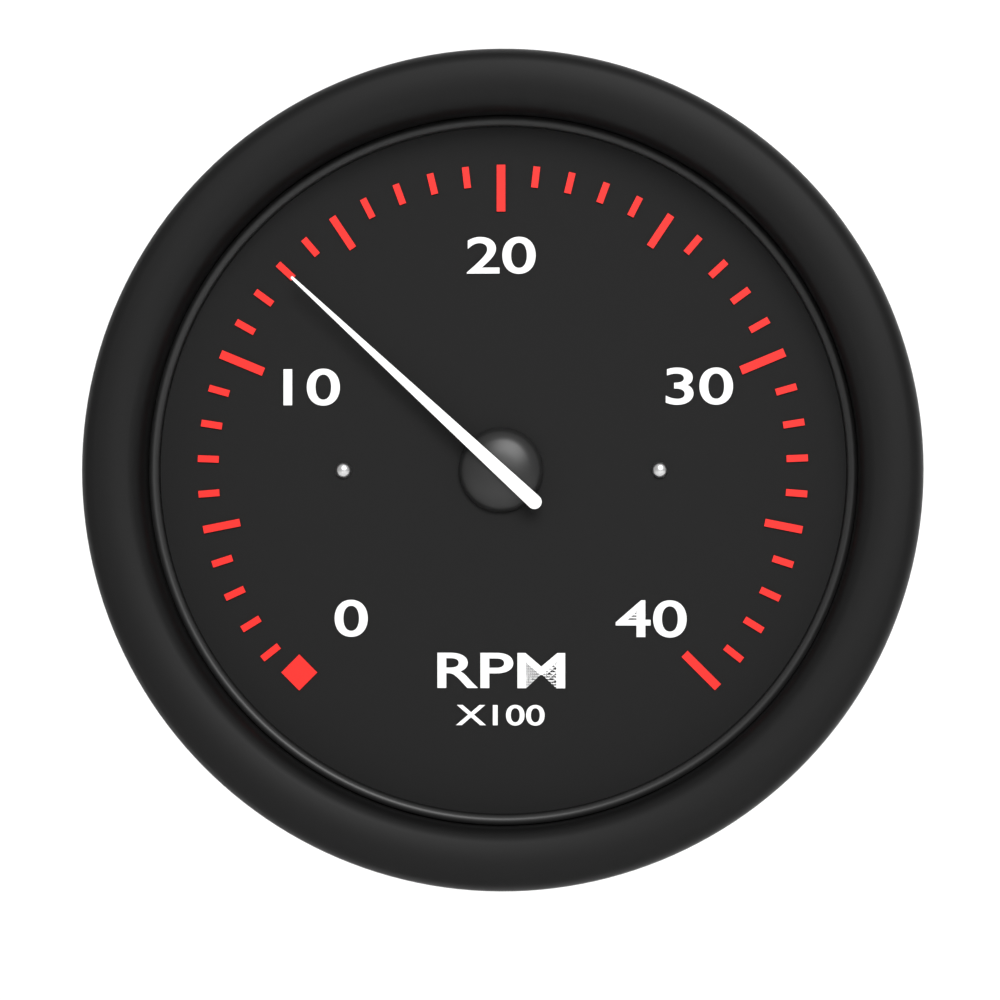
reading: 13 RPM x100
